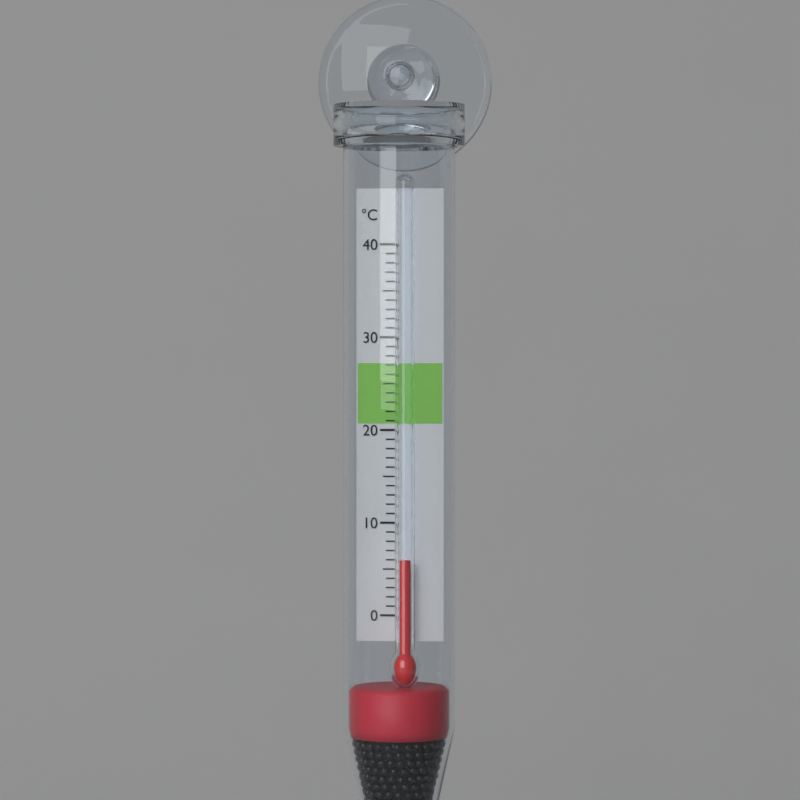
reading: 6 °C
